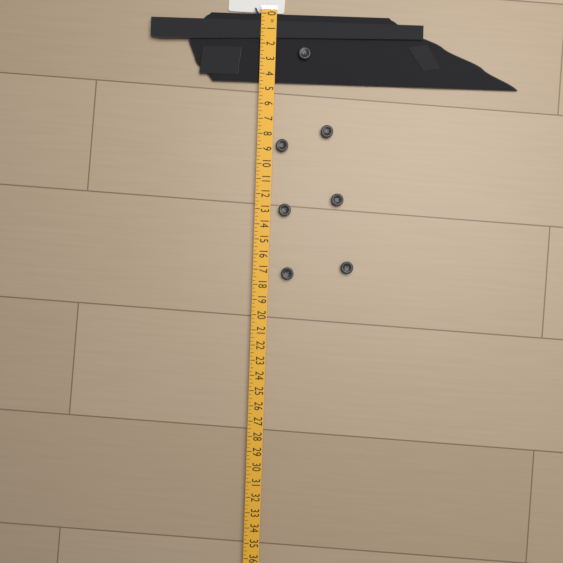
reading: 4.50 in
